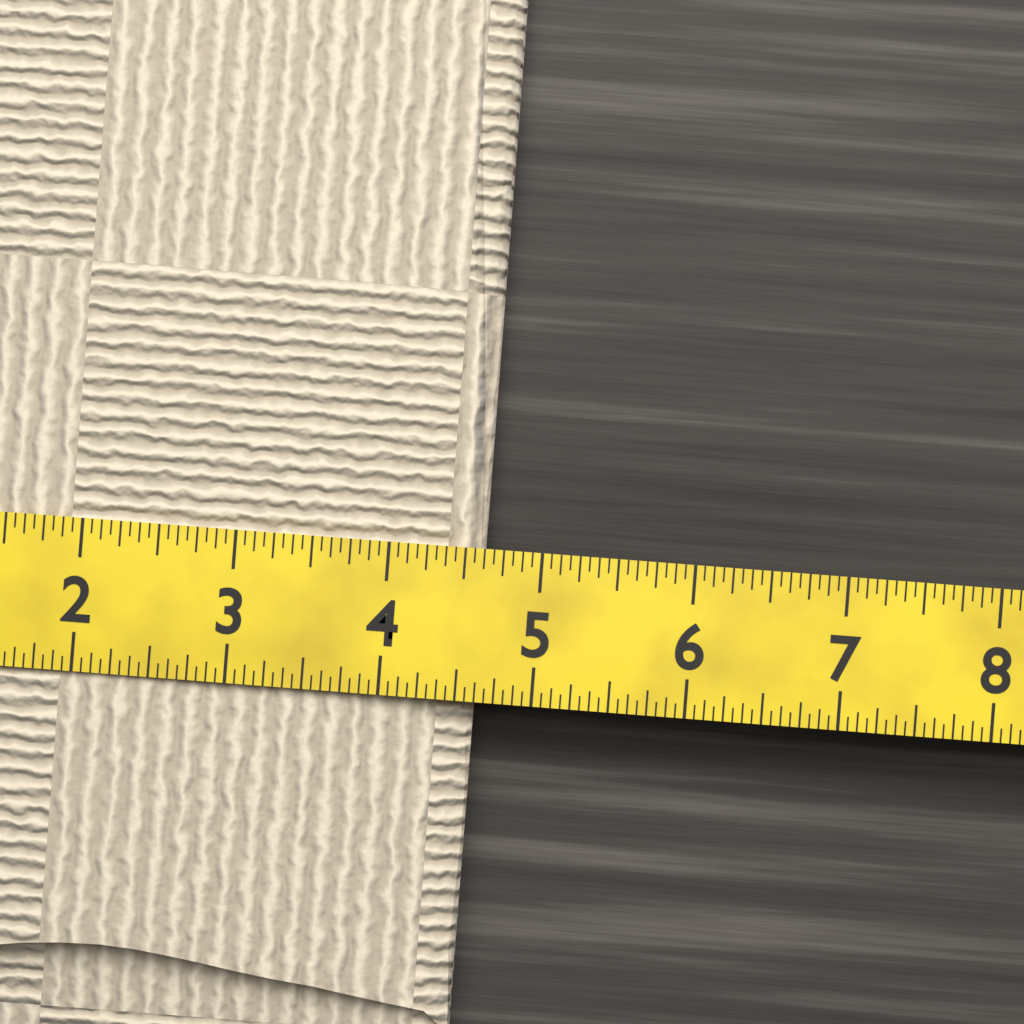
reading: 4.6250 (no unit)
